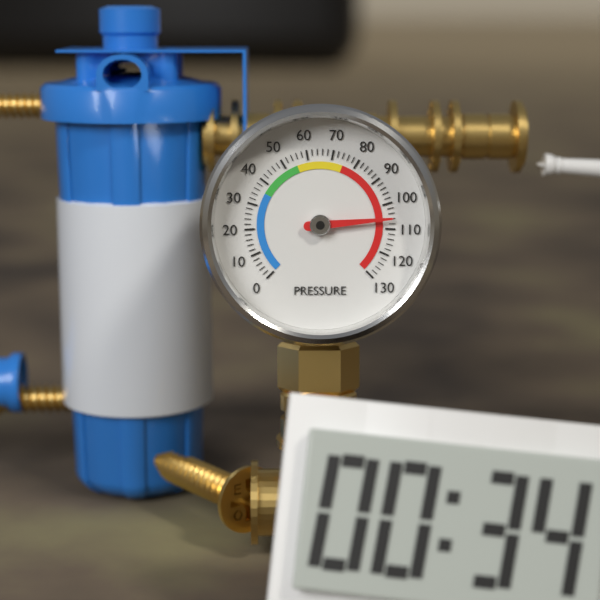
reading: 106 (no unit)
